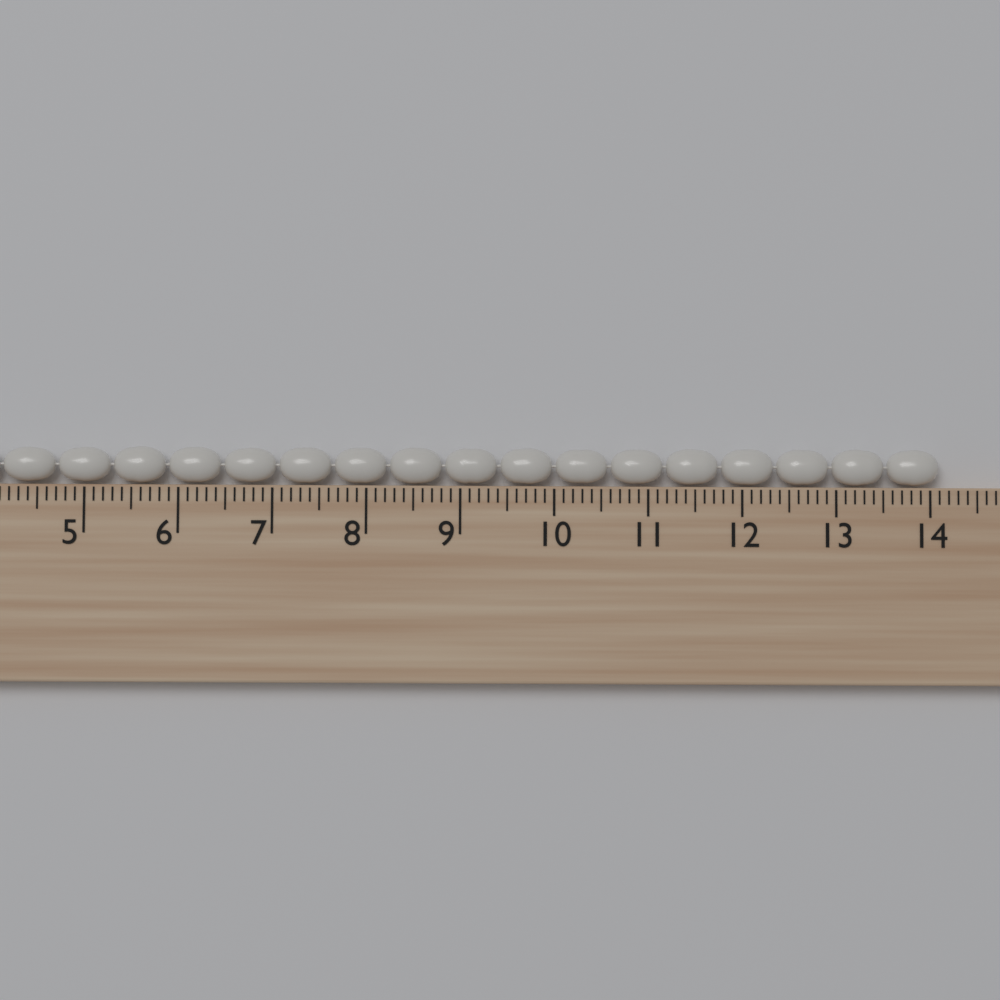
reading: 14.1 cm
